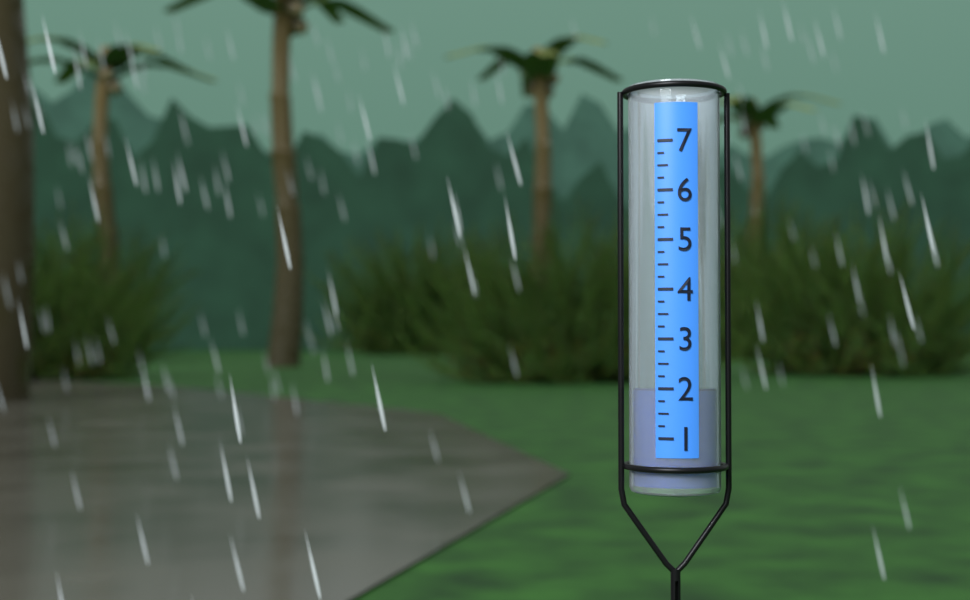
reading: 2.00 (no unit)
